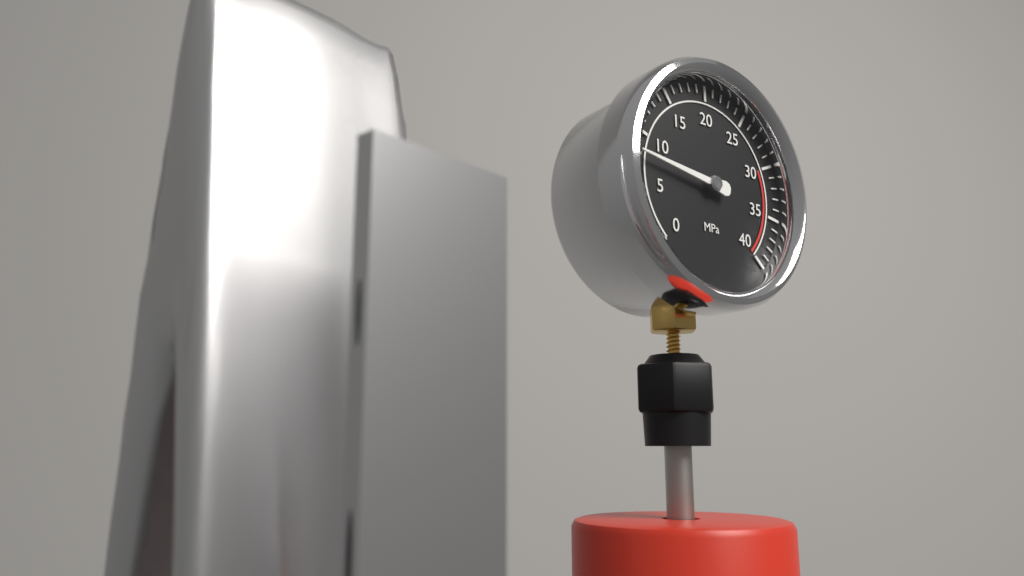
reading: 8 MPa
